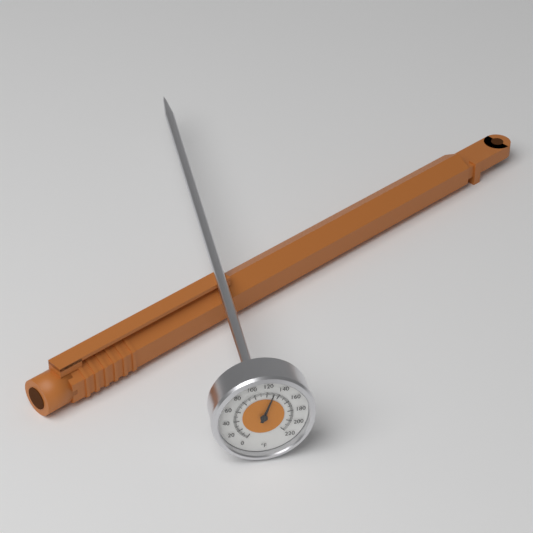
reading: 130 °F
